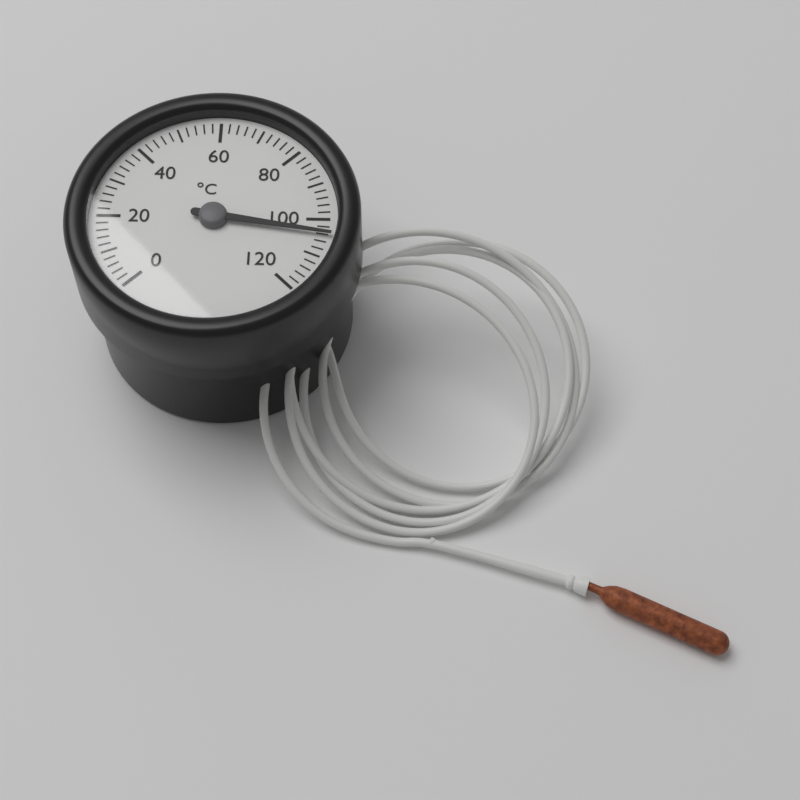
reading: 104 °C
